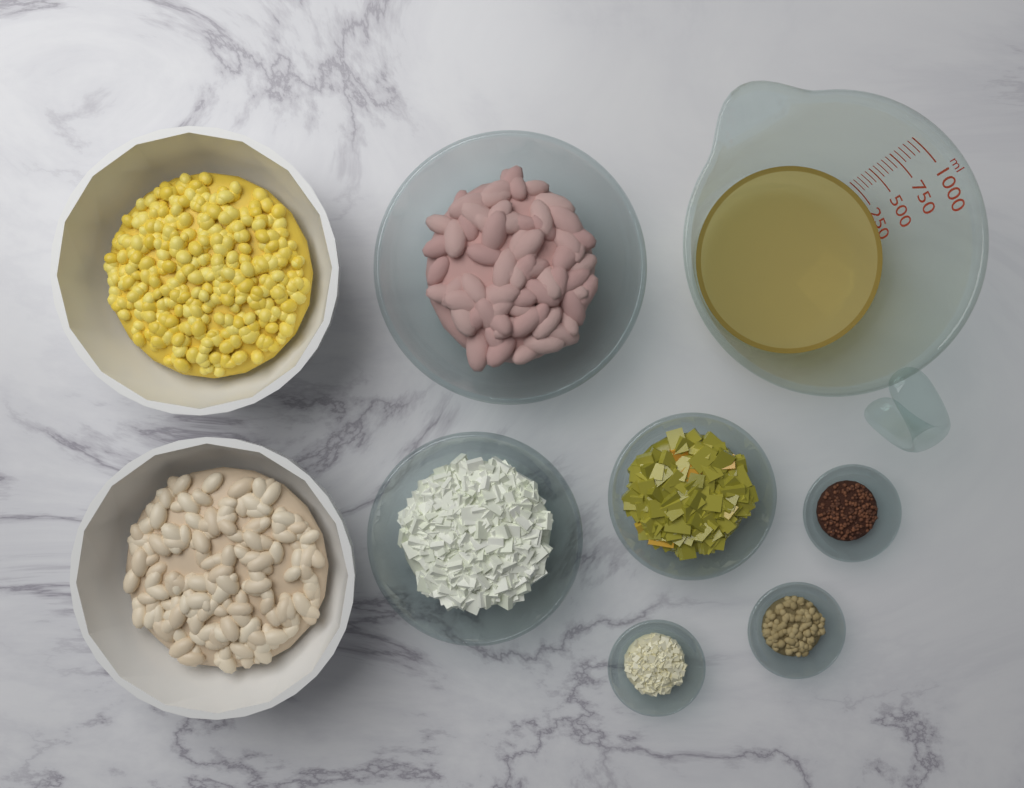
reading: 300 ml
